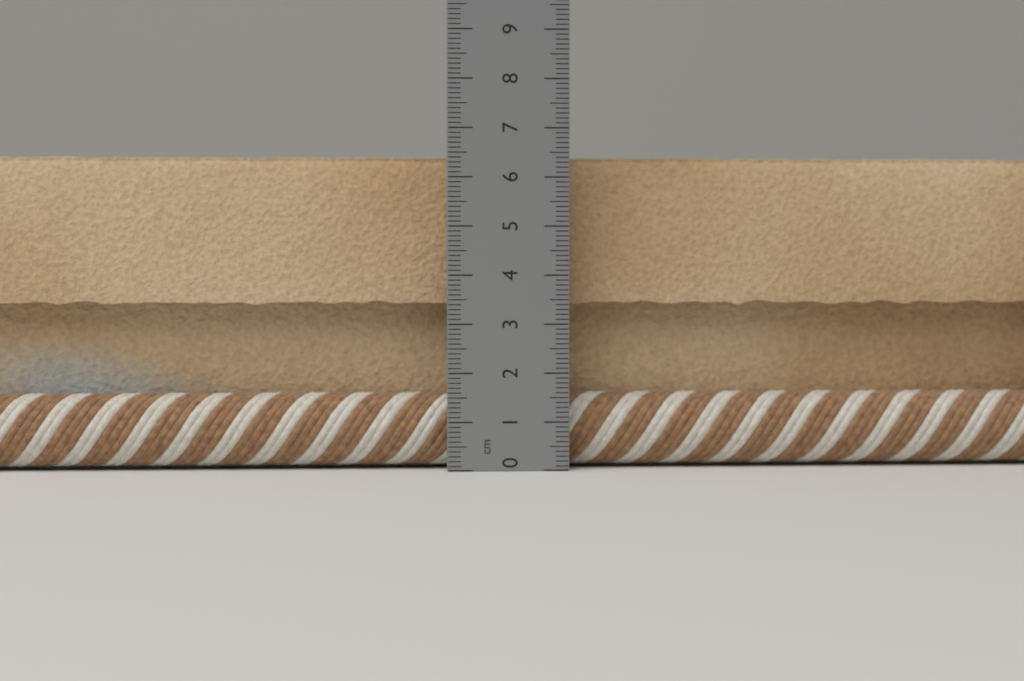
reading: 6.5 cm
